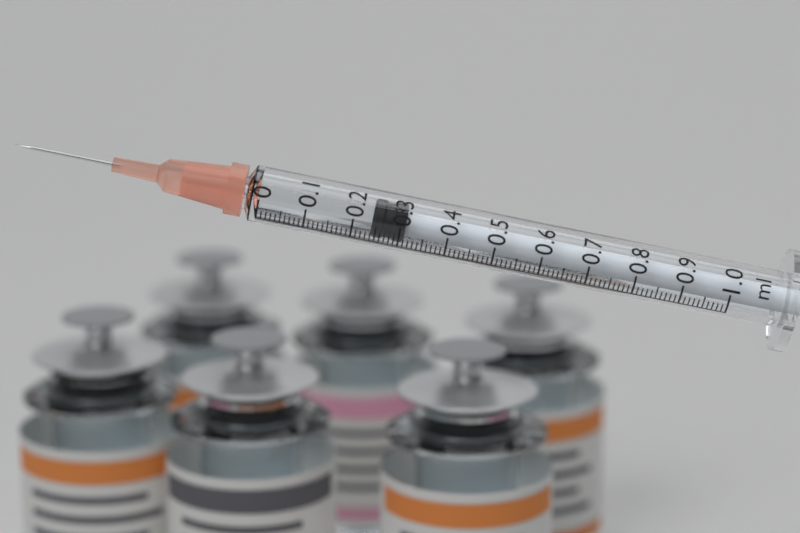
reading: 0.24 ml
